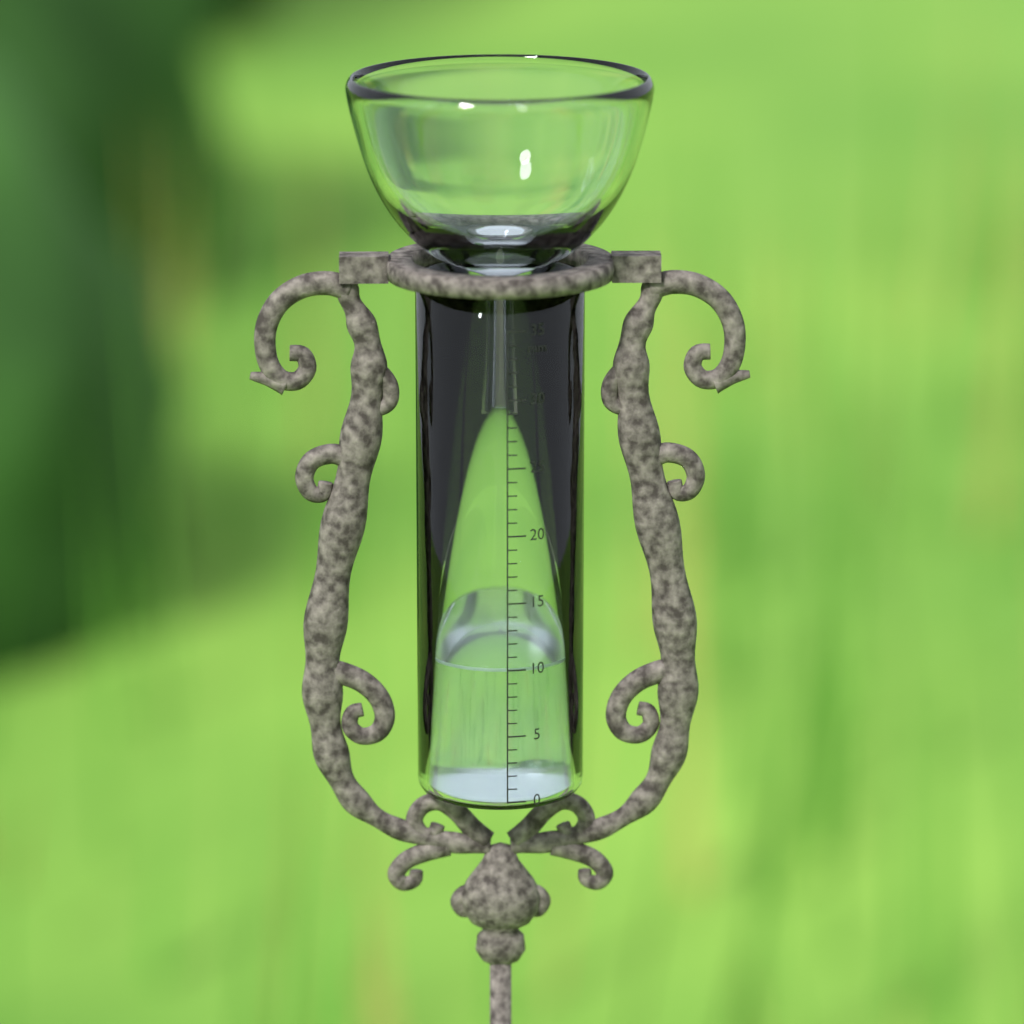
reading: 10 mm
